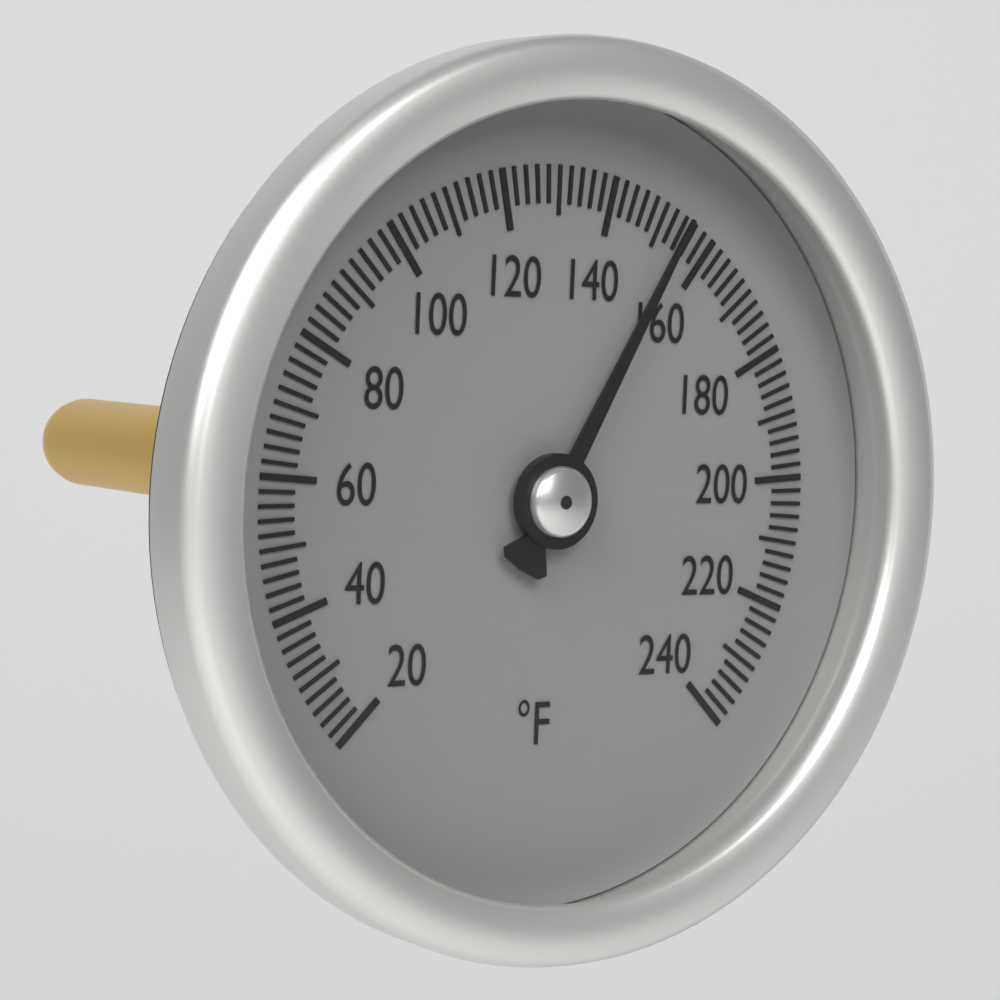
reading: 154 °F
